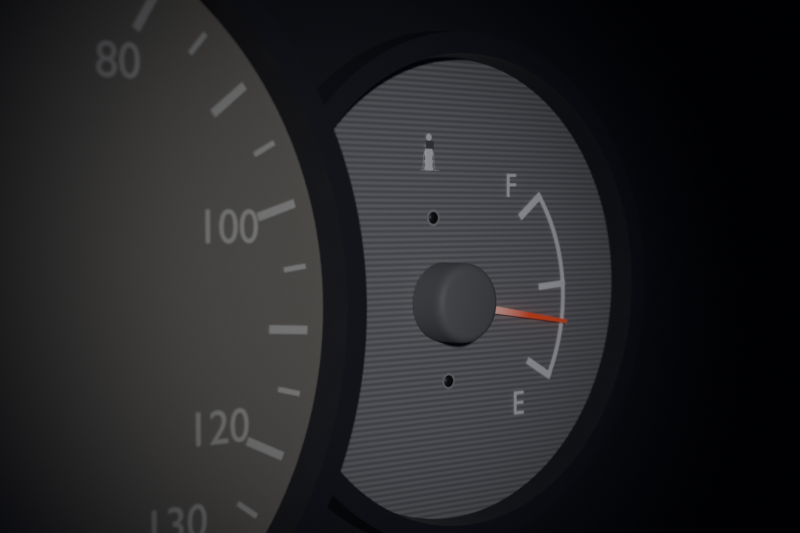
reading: 0.3 (no unit)
